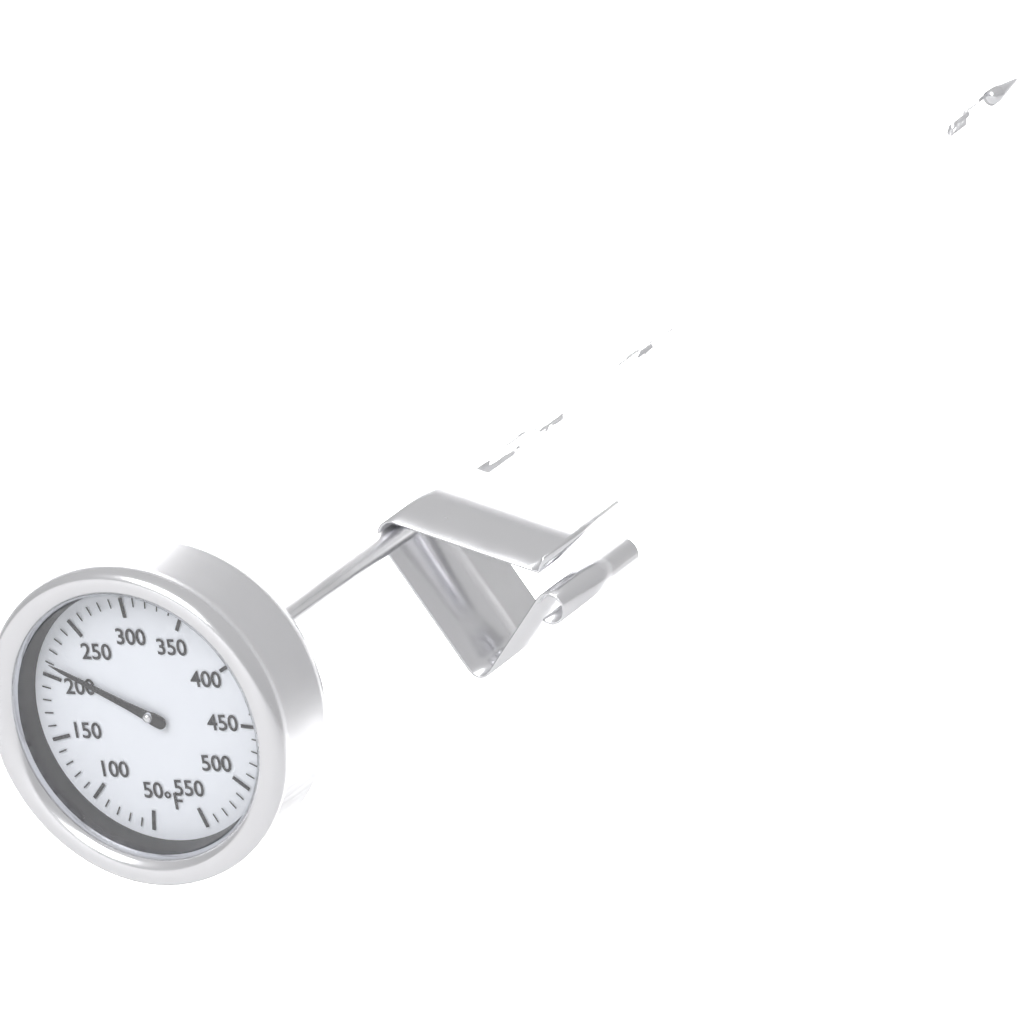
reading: 210 °F
